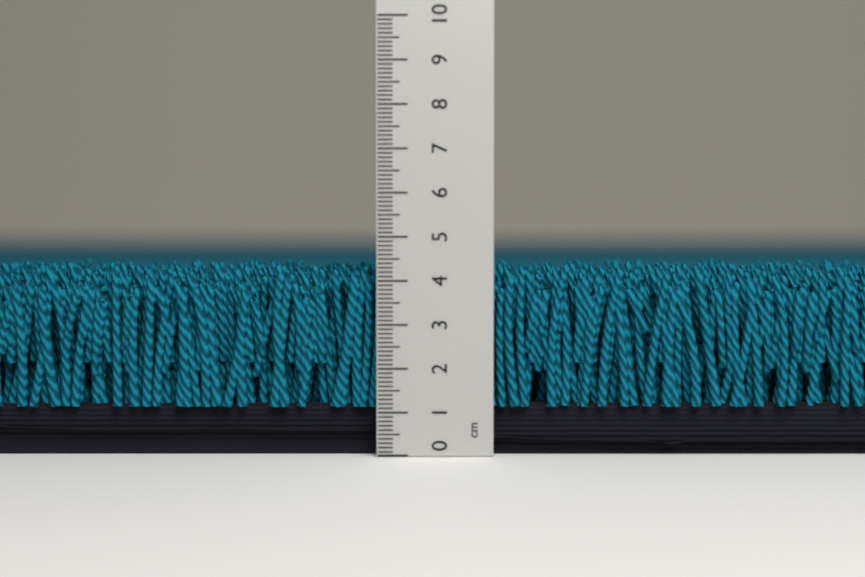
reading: 4.4 cm
